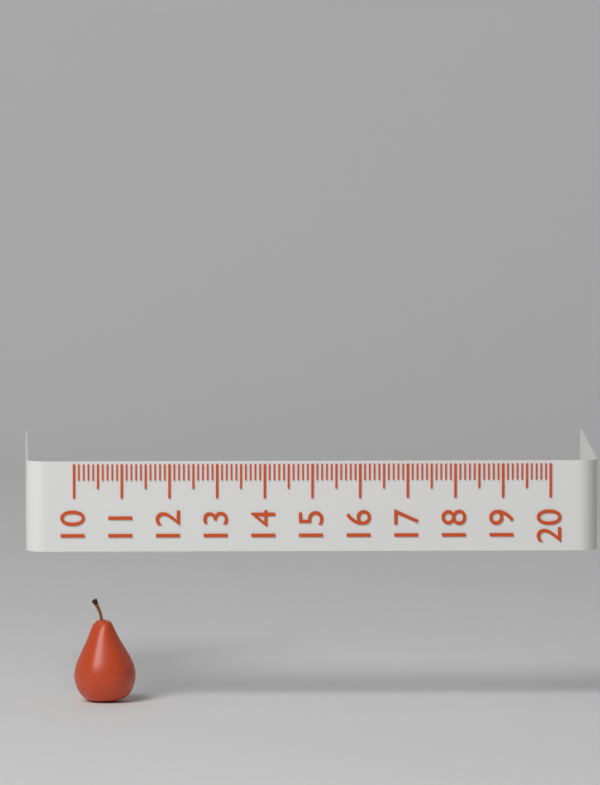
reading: 11.3 (no unit)
